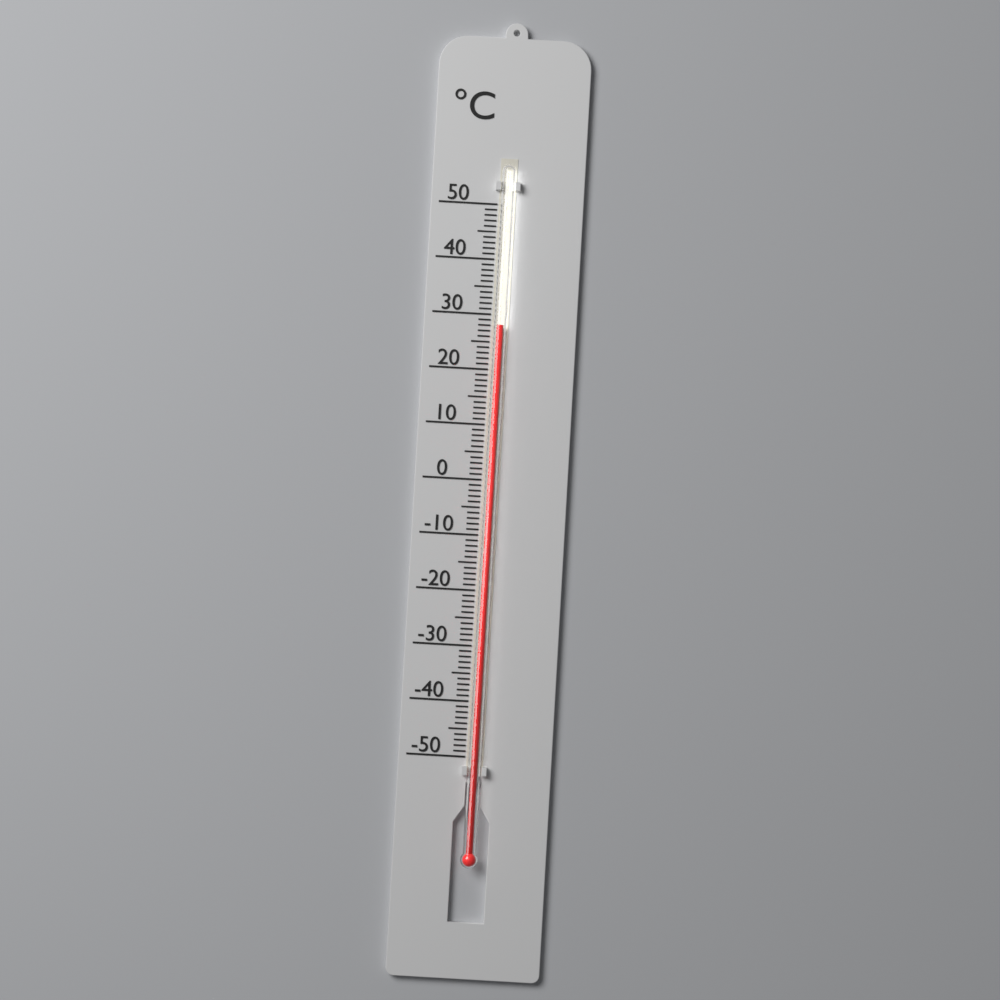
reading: 28 °C
